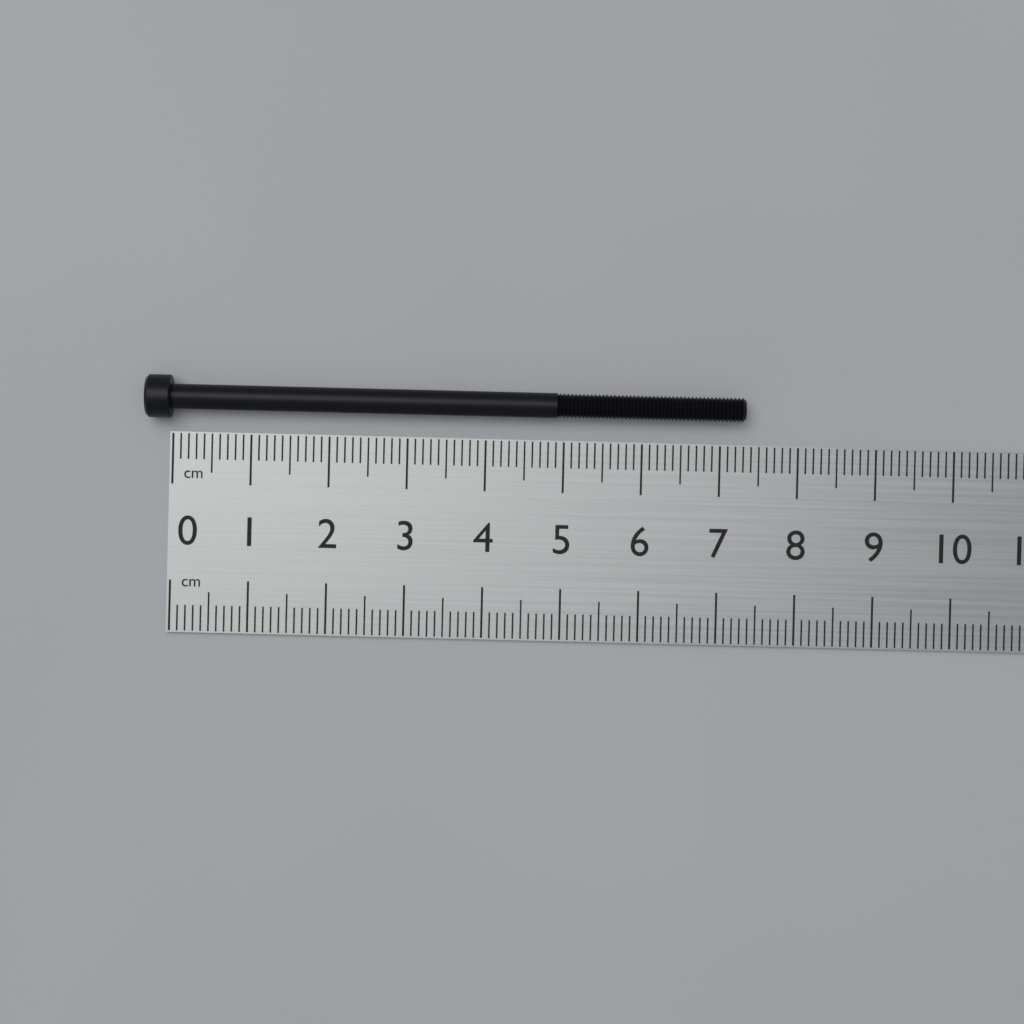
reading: 7.3 cm
